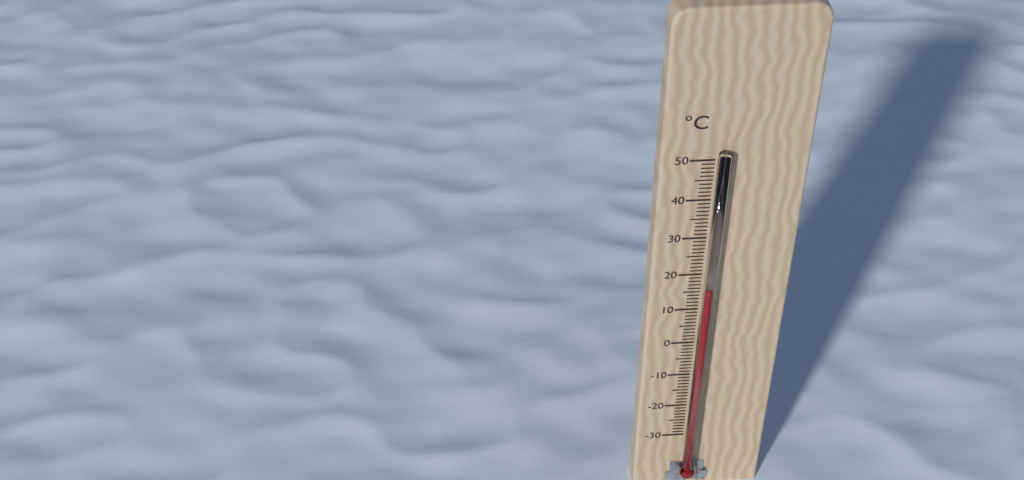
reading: 17 °C
